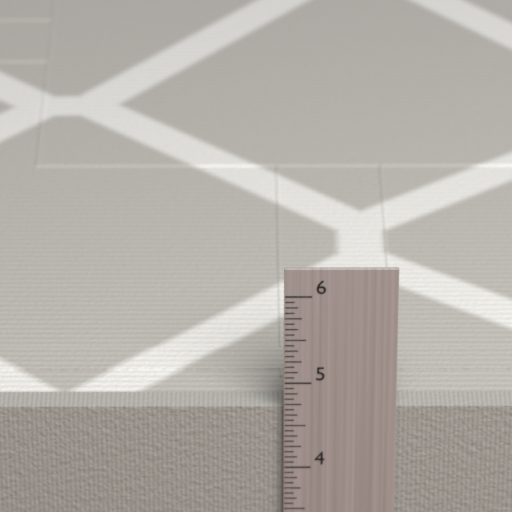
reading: 4.6875 in
